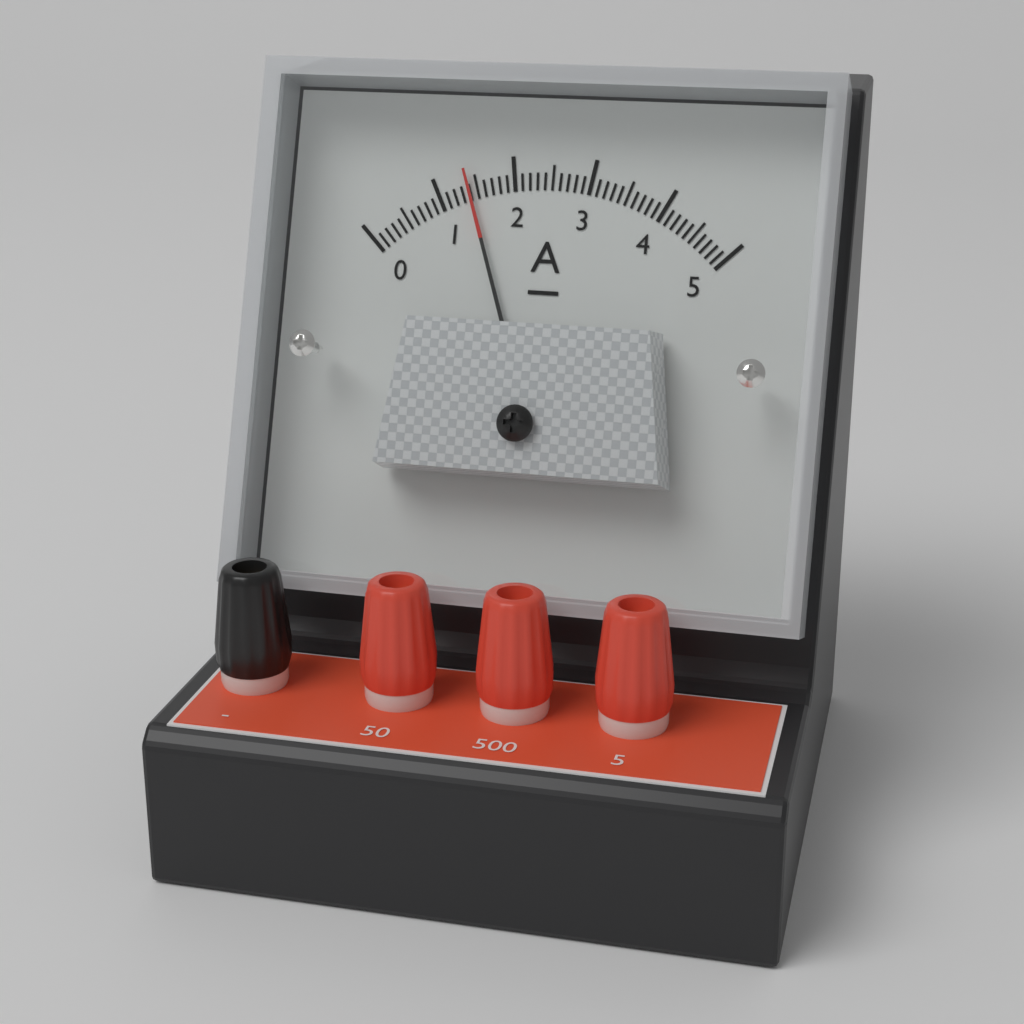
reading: 1.4 A
